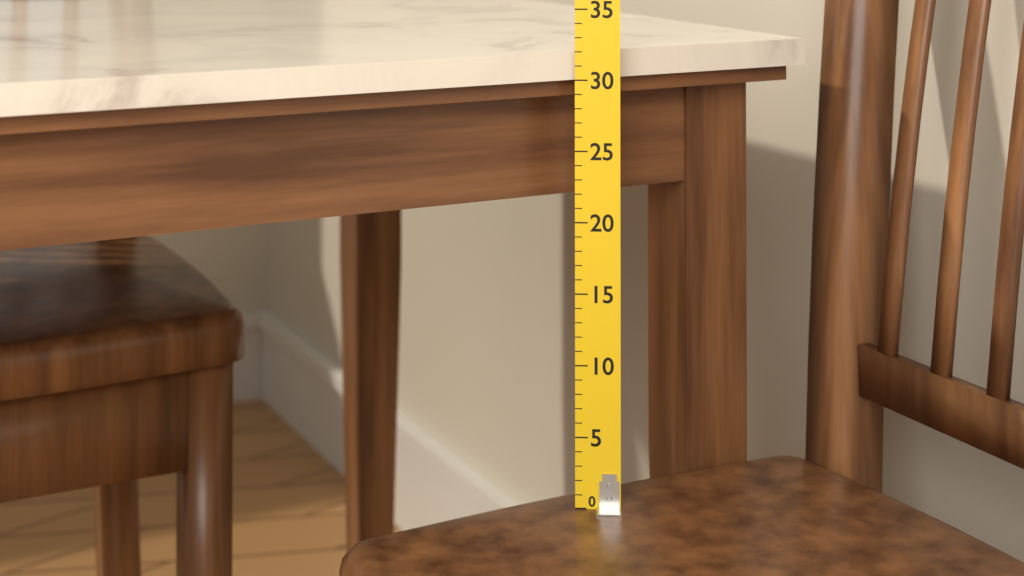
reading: 32 (no unit)
